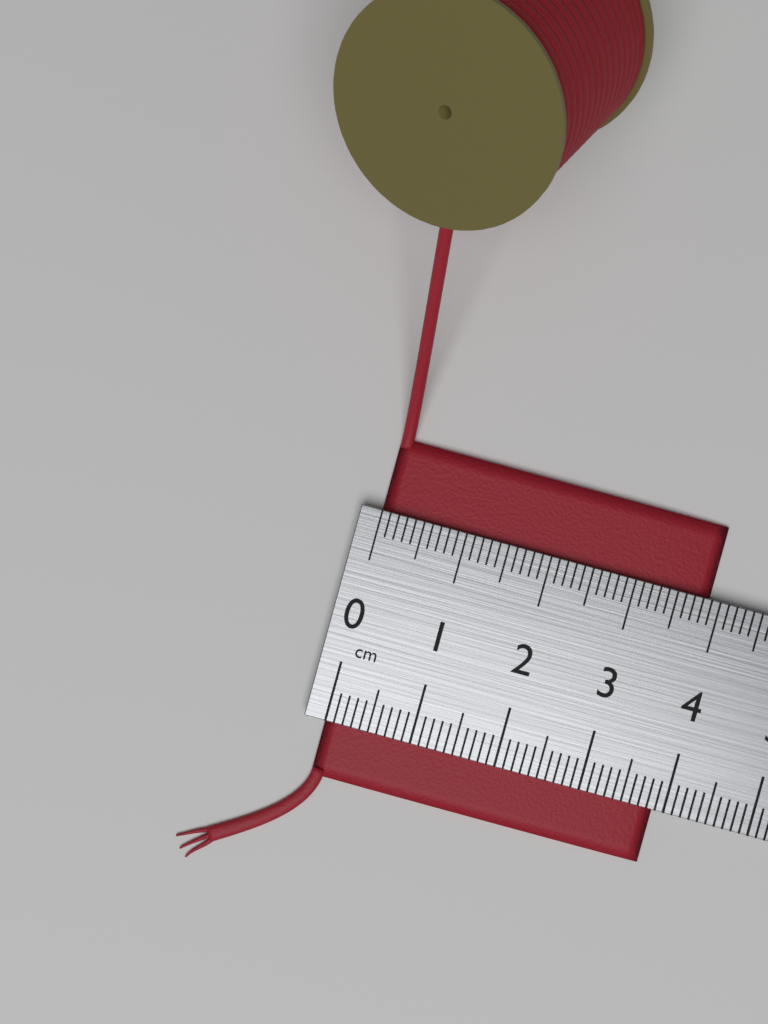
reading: 3.9 cm
